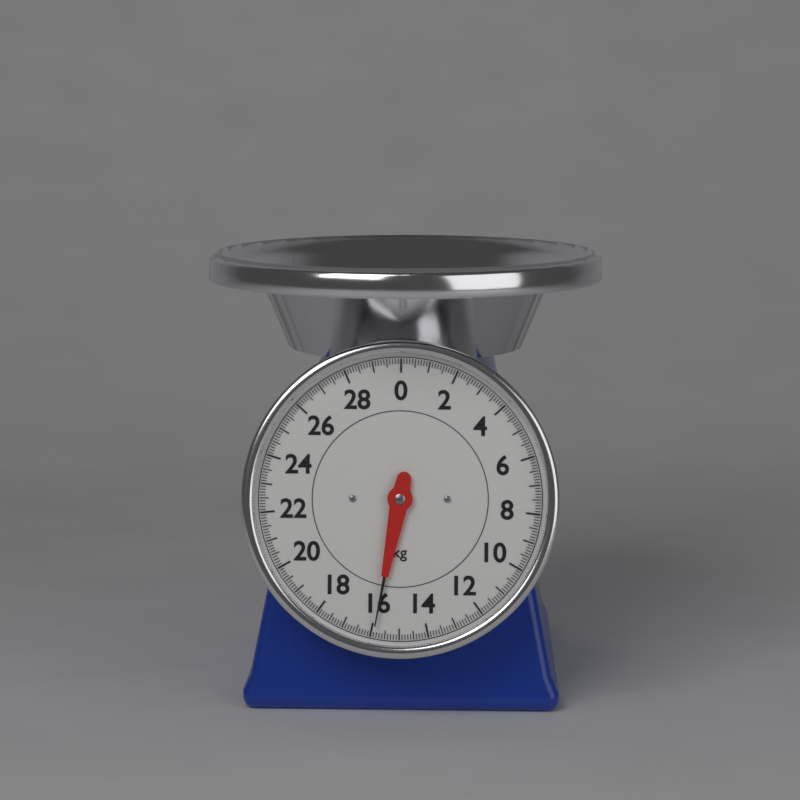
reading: 15.9 kg
